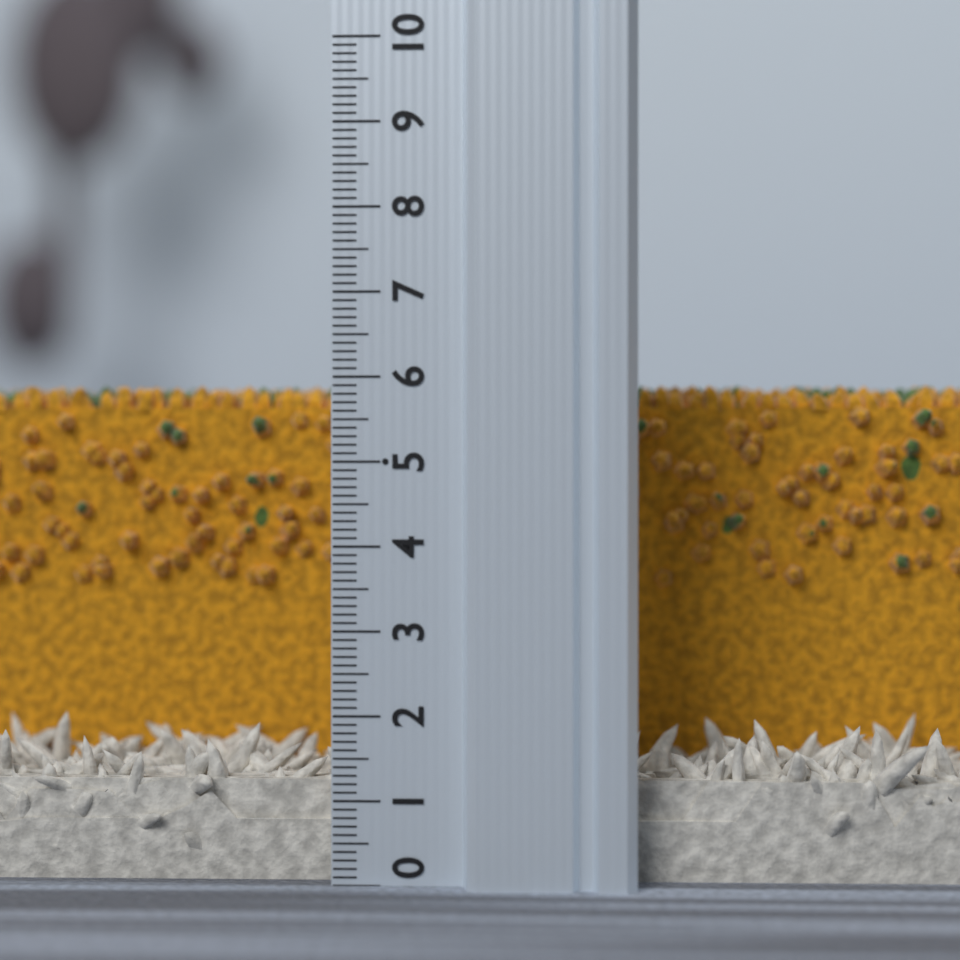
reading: 6.0 (no unit)
